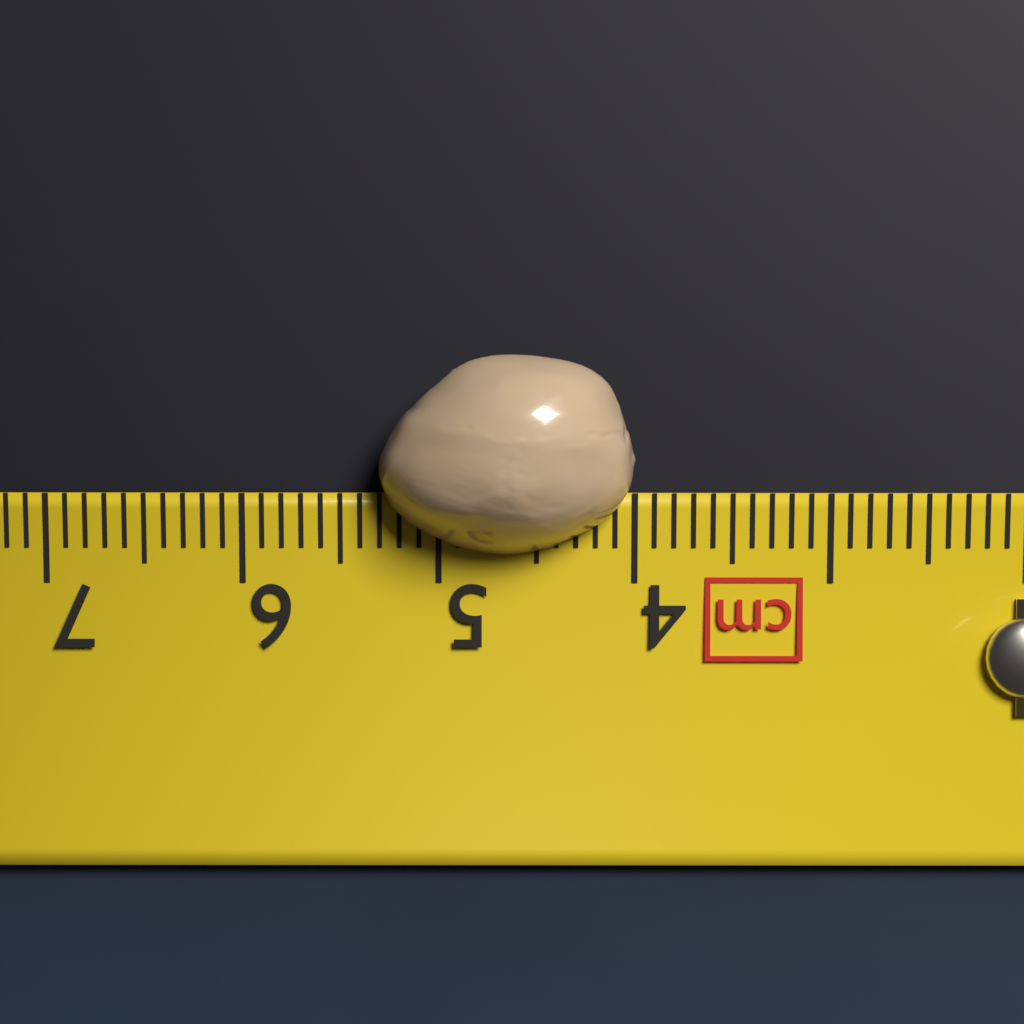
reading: 5.3 cm
